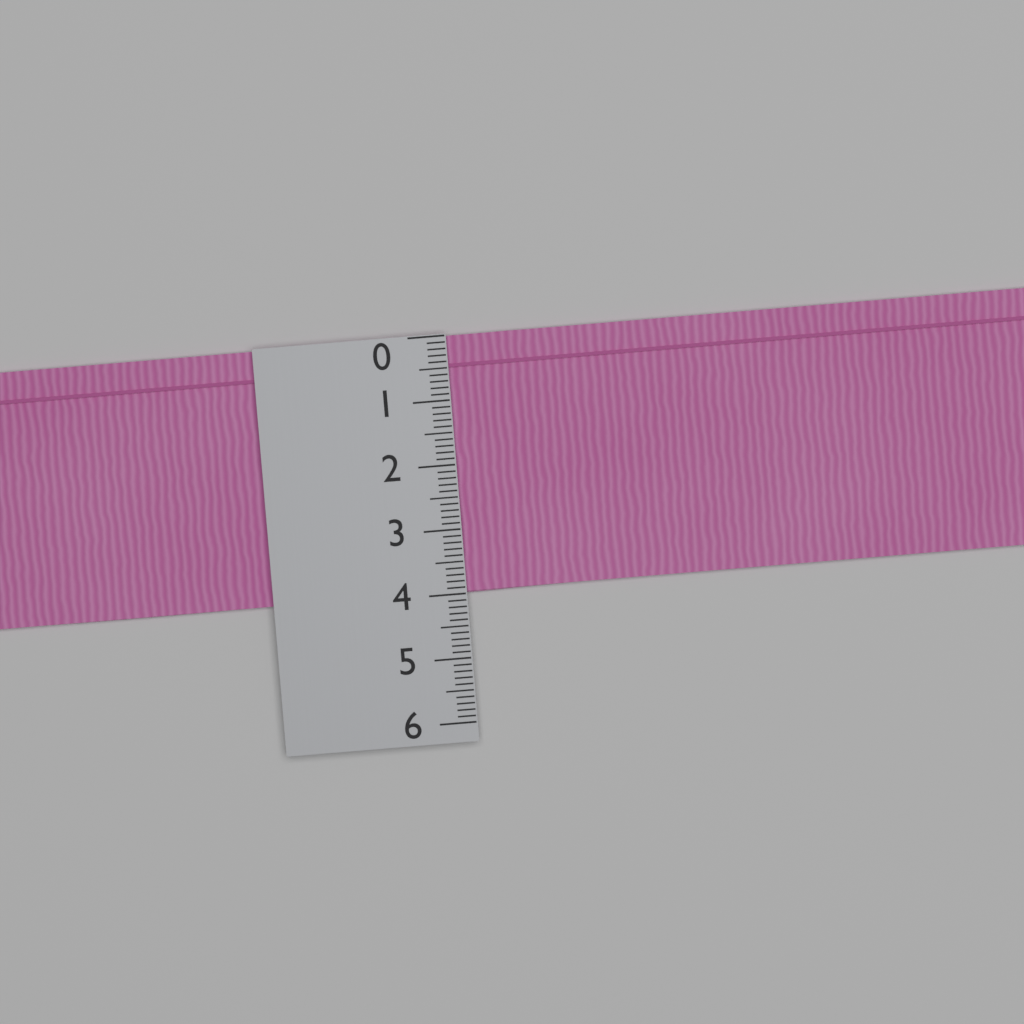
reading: 4.0 (no unit)
